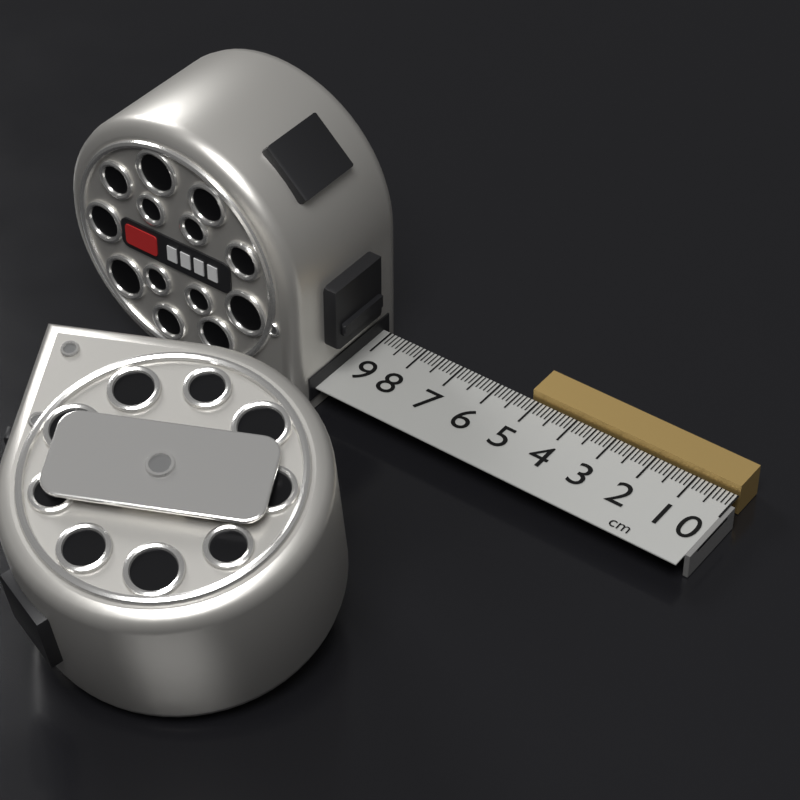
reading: 5.2 cm
